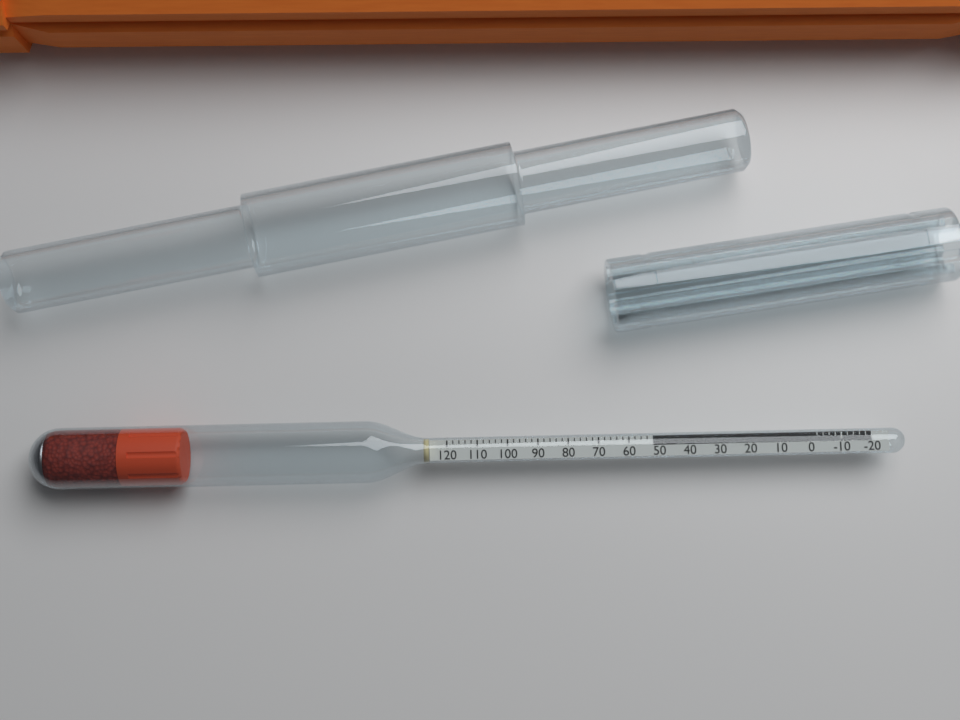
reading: 52 (no unit)
